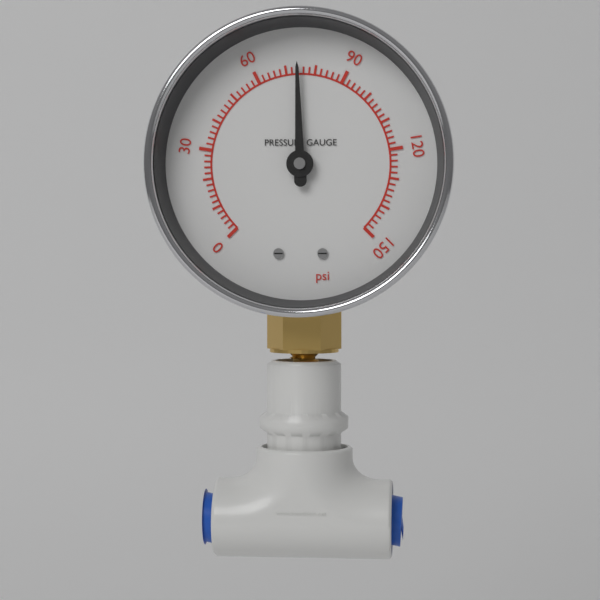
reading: 74 psi
